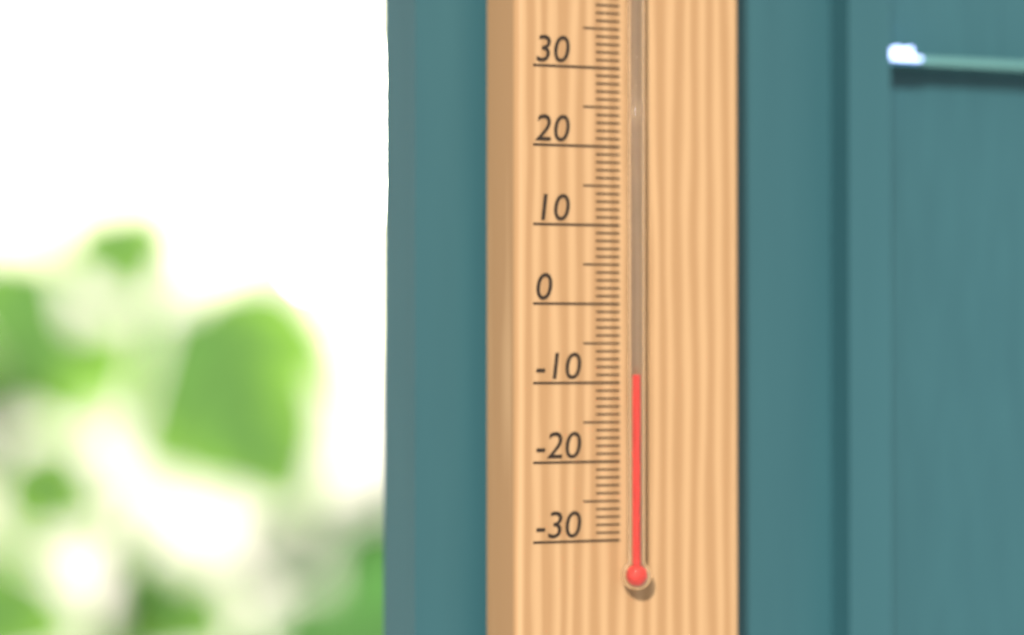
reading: -9 °C
